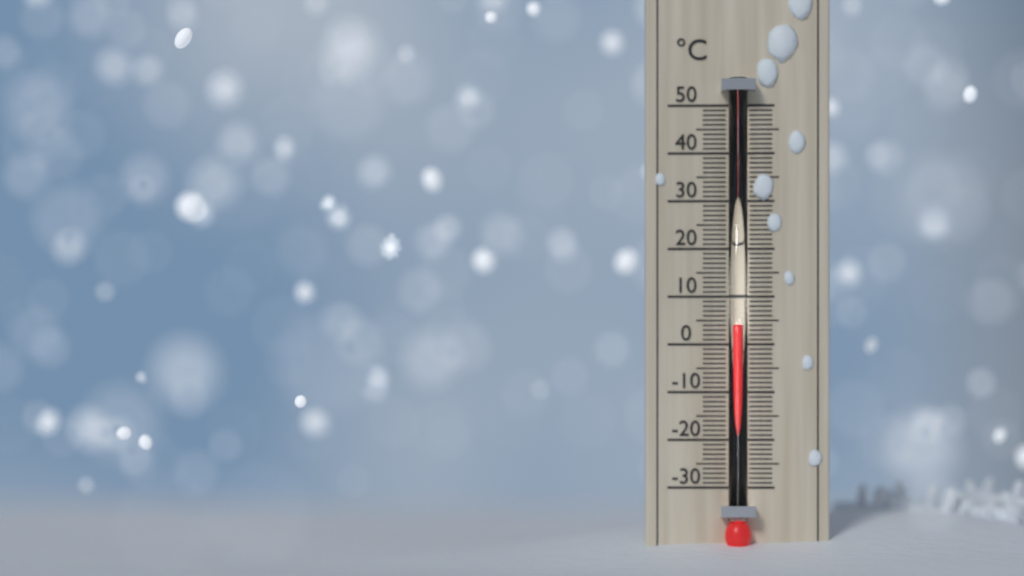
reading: 4 °C
